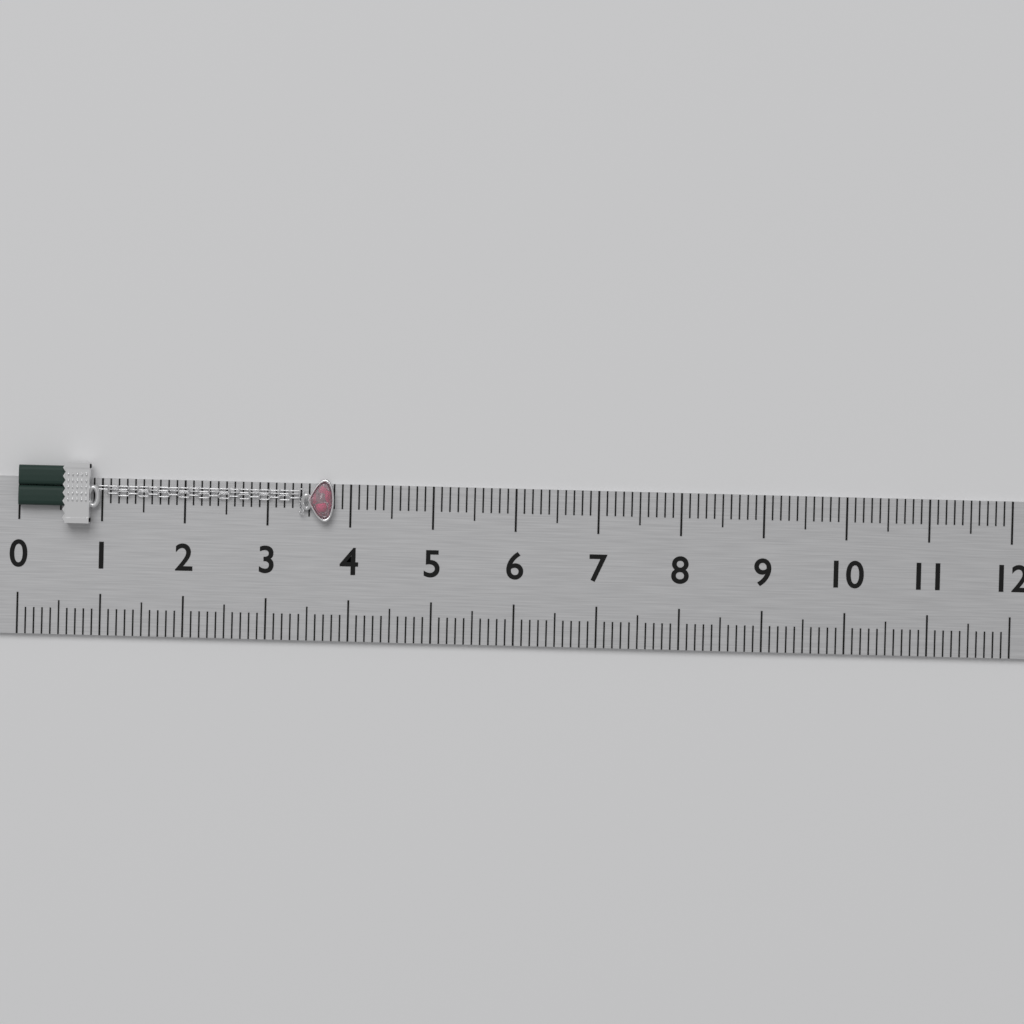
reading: 3.8 (no unit)
